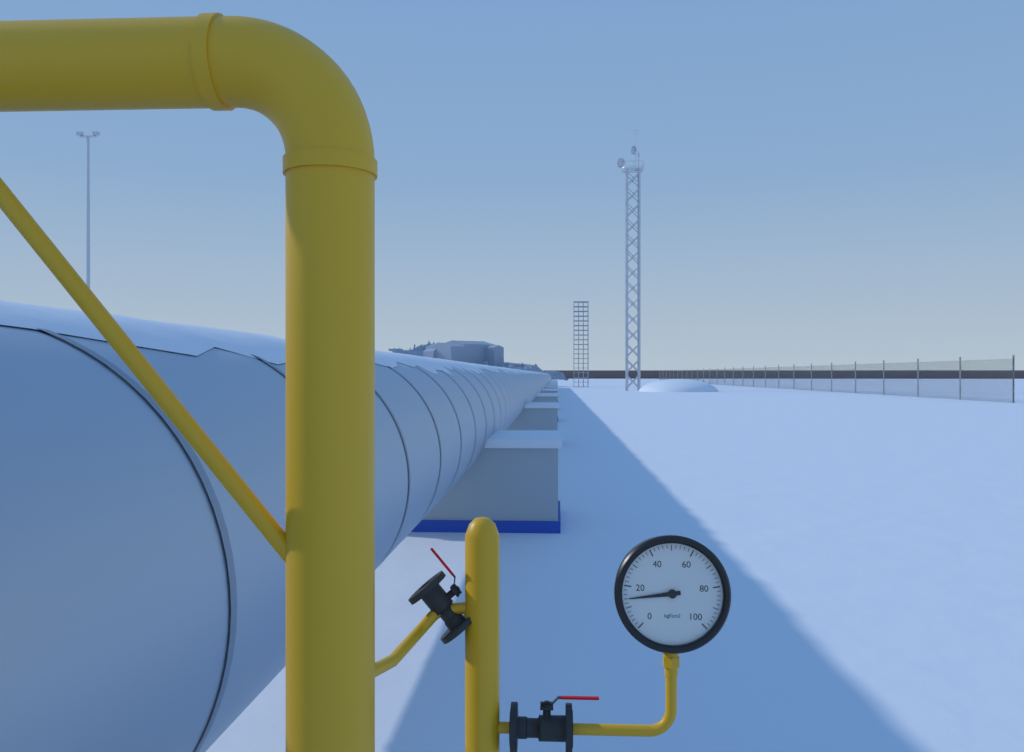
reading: 14 kgf/cm2
